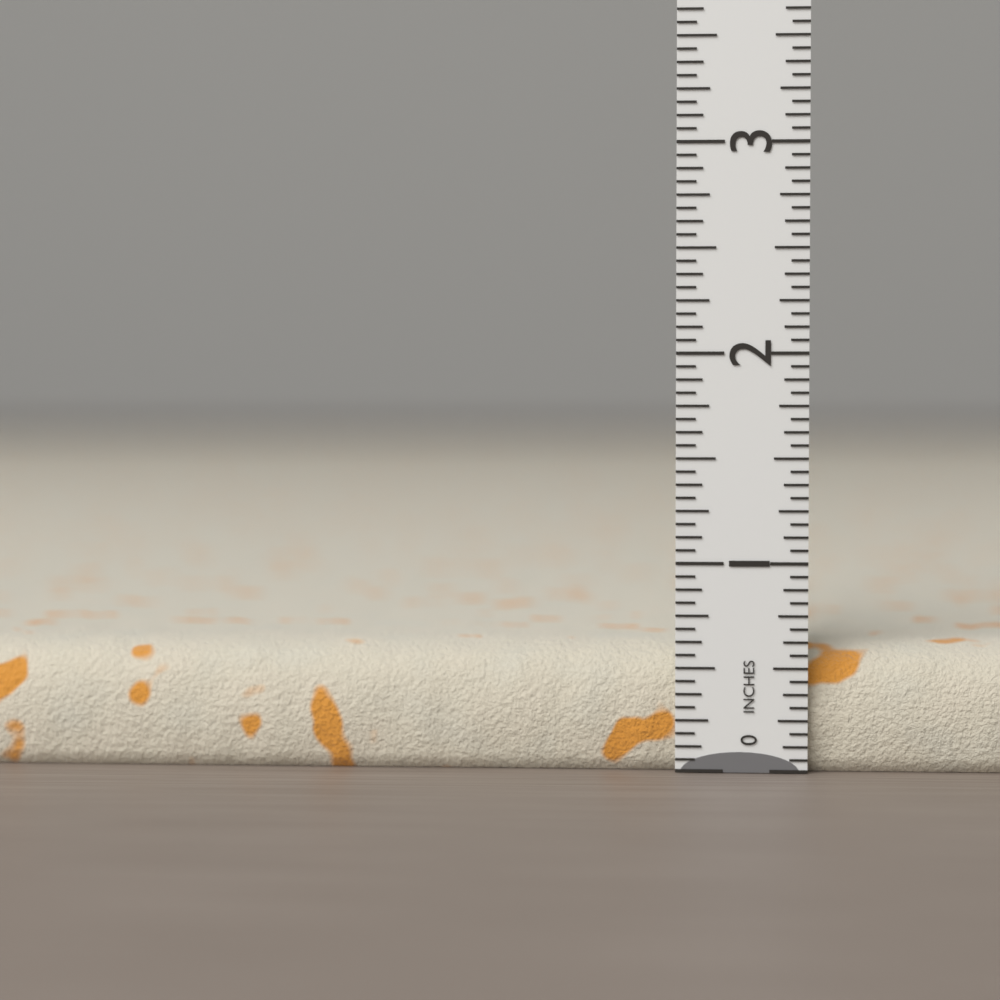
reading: 0.6250 in
